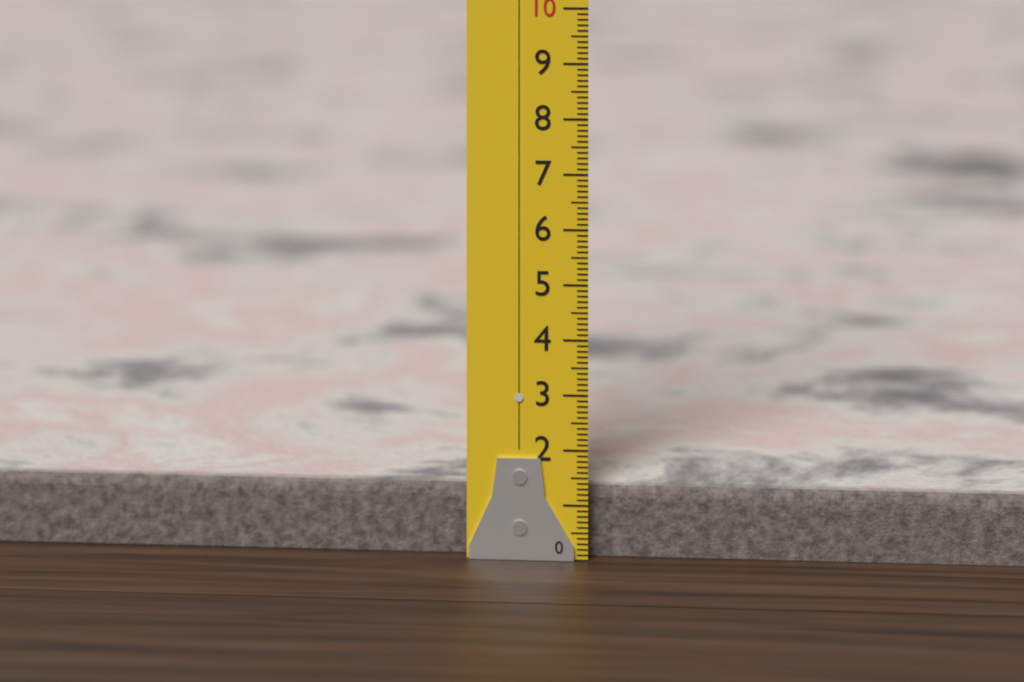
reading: 1.3 (no unit)
